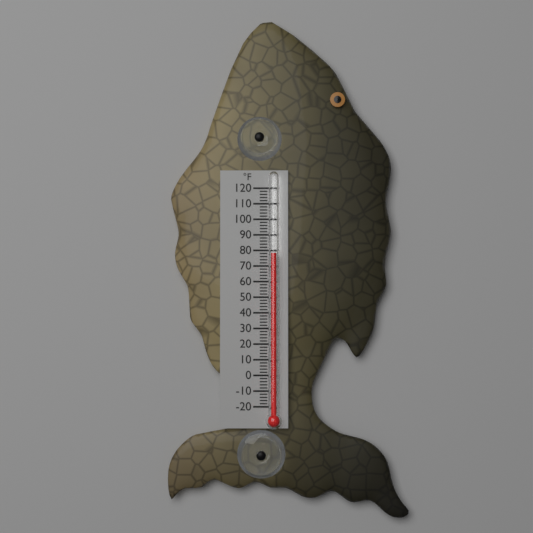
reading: 78 °F
